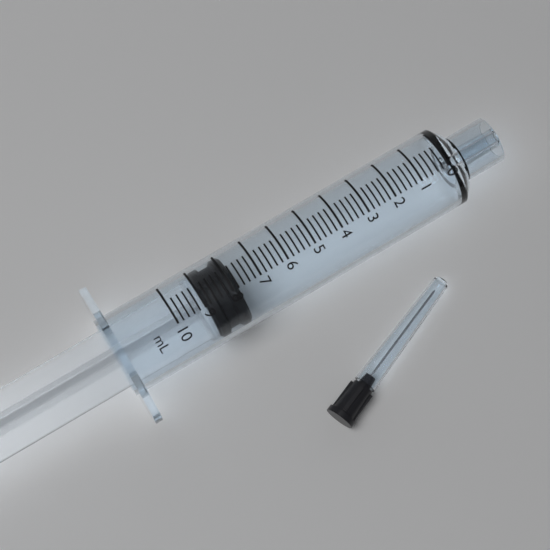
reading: 7.8 ml
